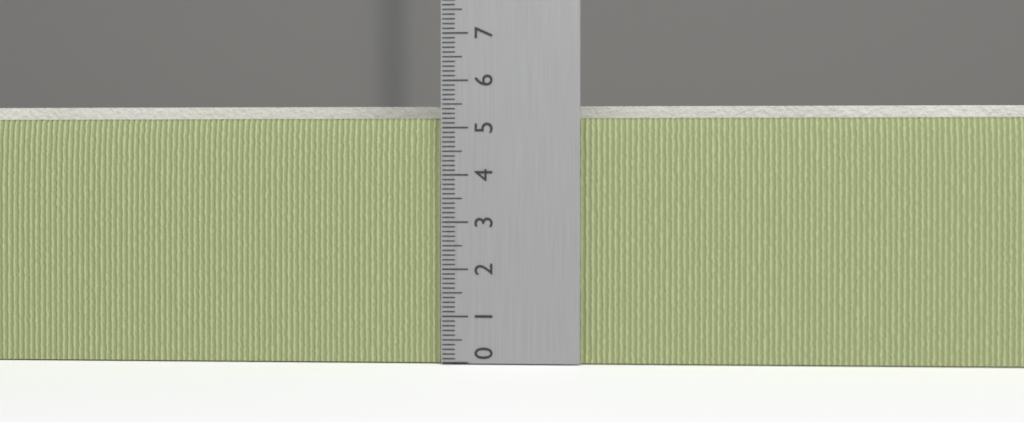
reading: 5.6 (no unit)
